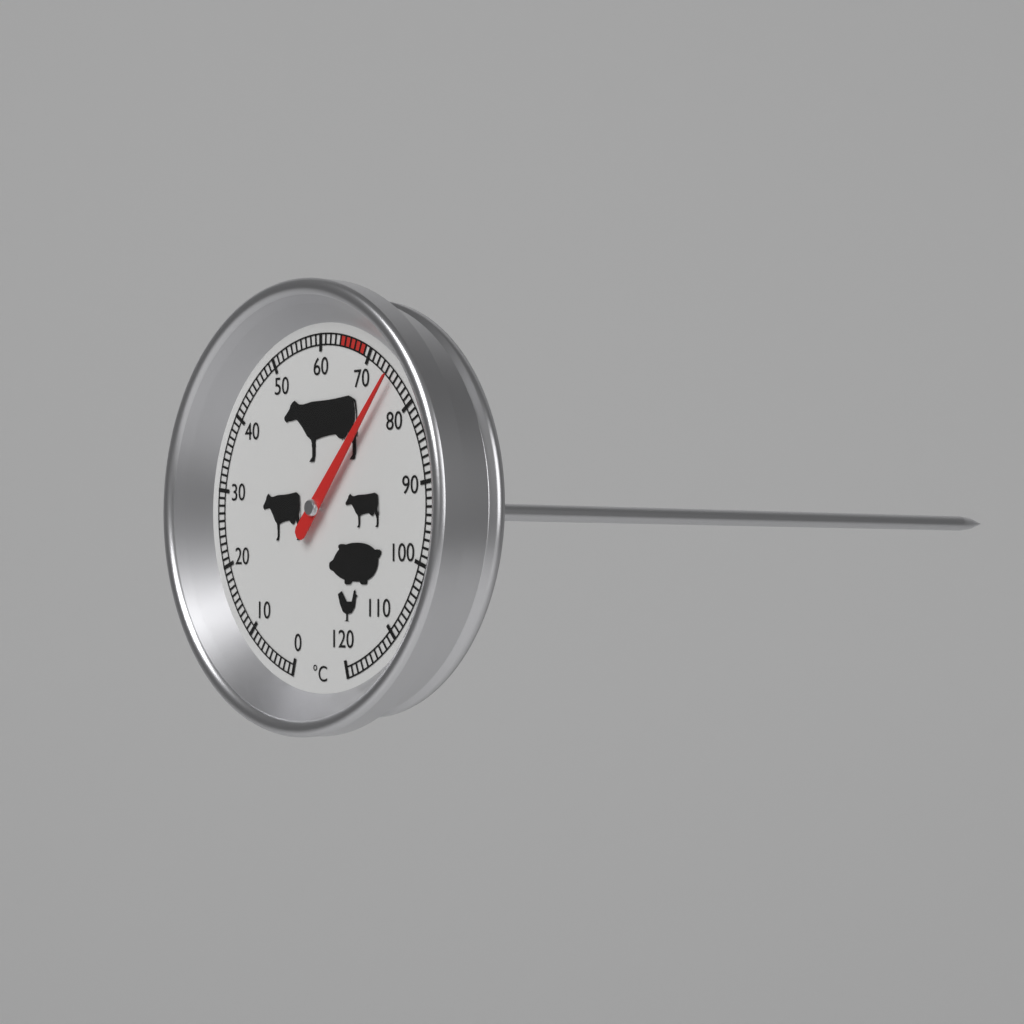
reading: 75 °C
